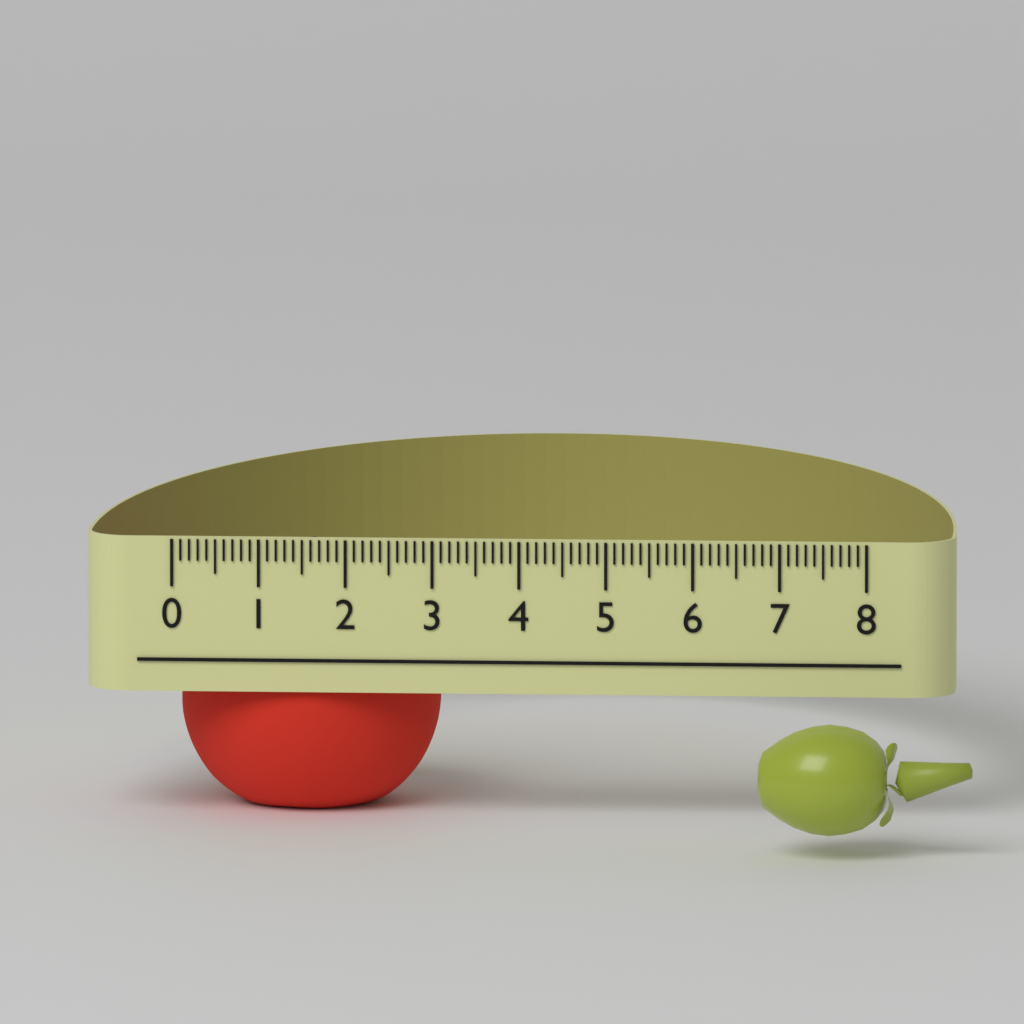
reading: 3.0 (no unit)
